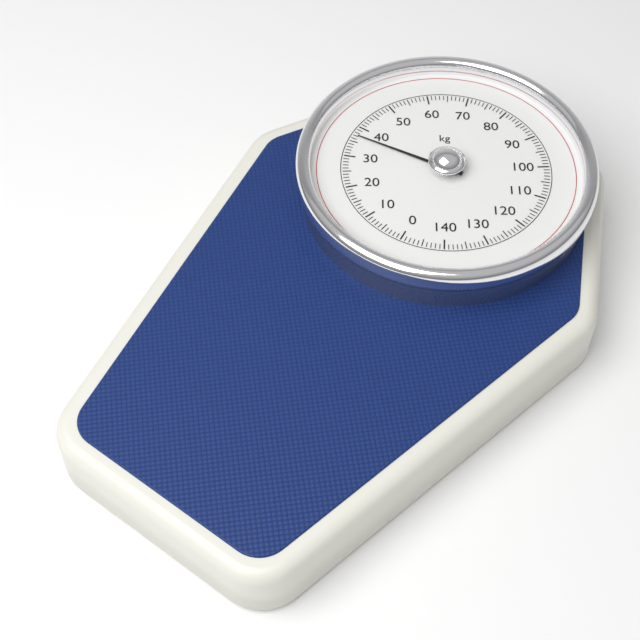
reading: 37 kg
